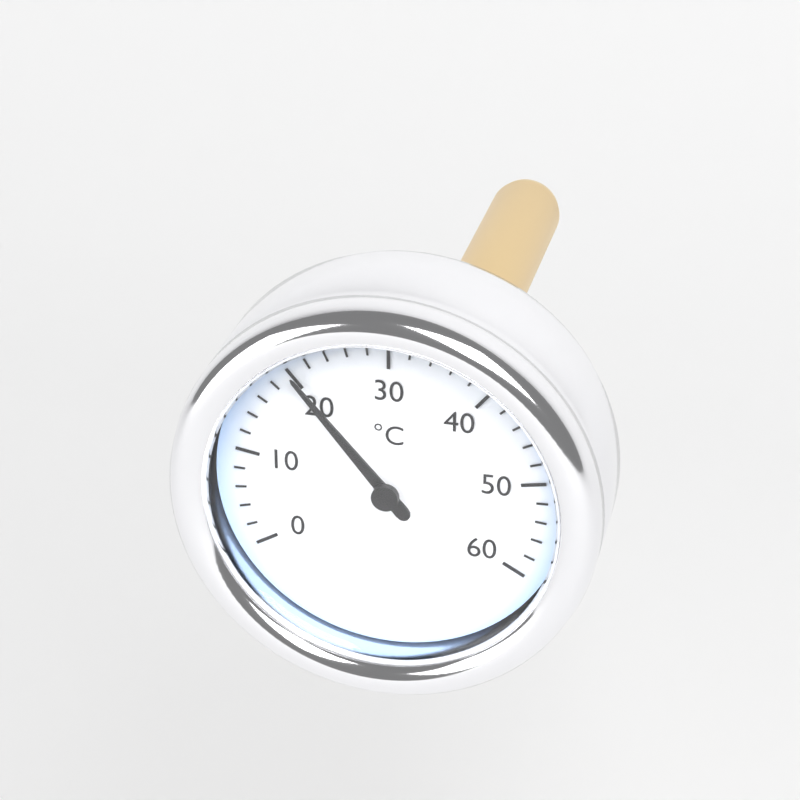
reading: 20 °C
